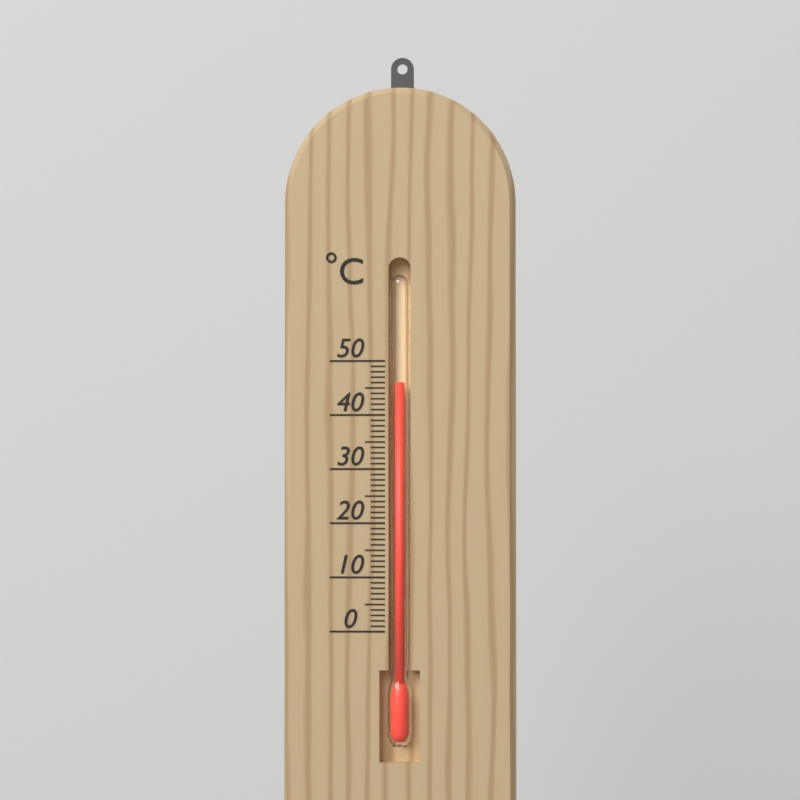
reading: 46 °C
